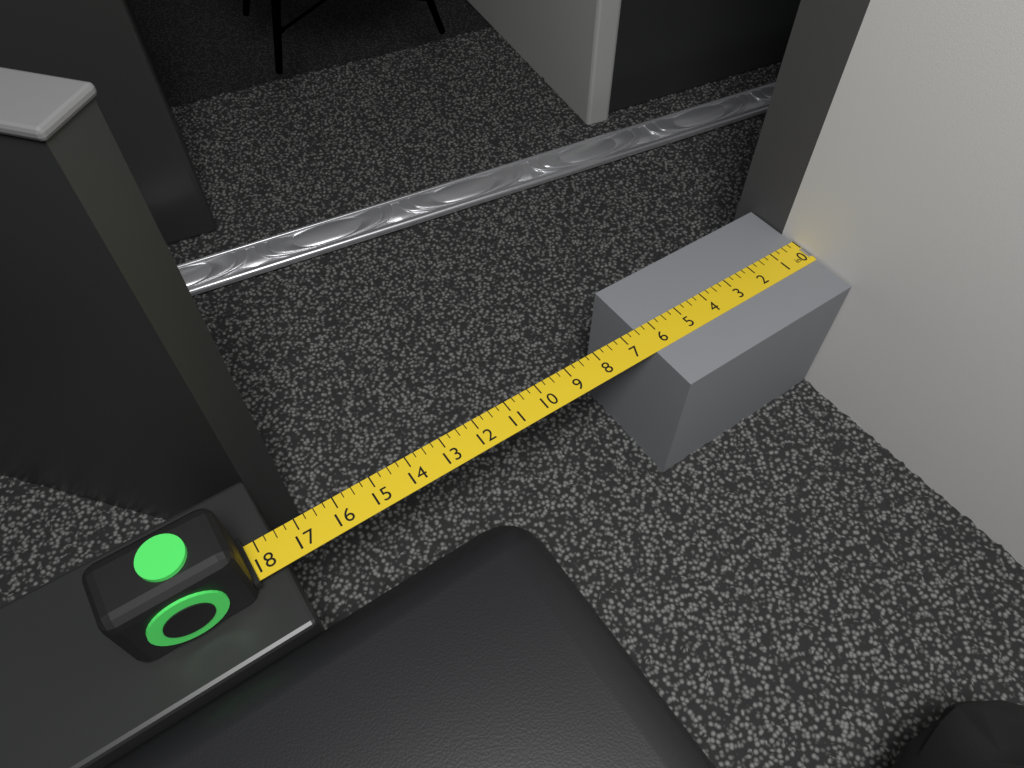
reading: 6.50 in
